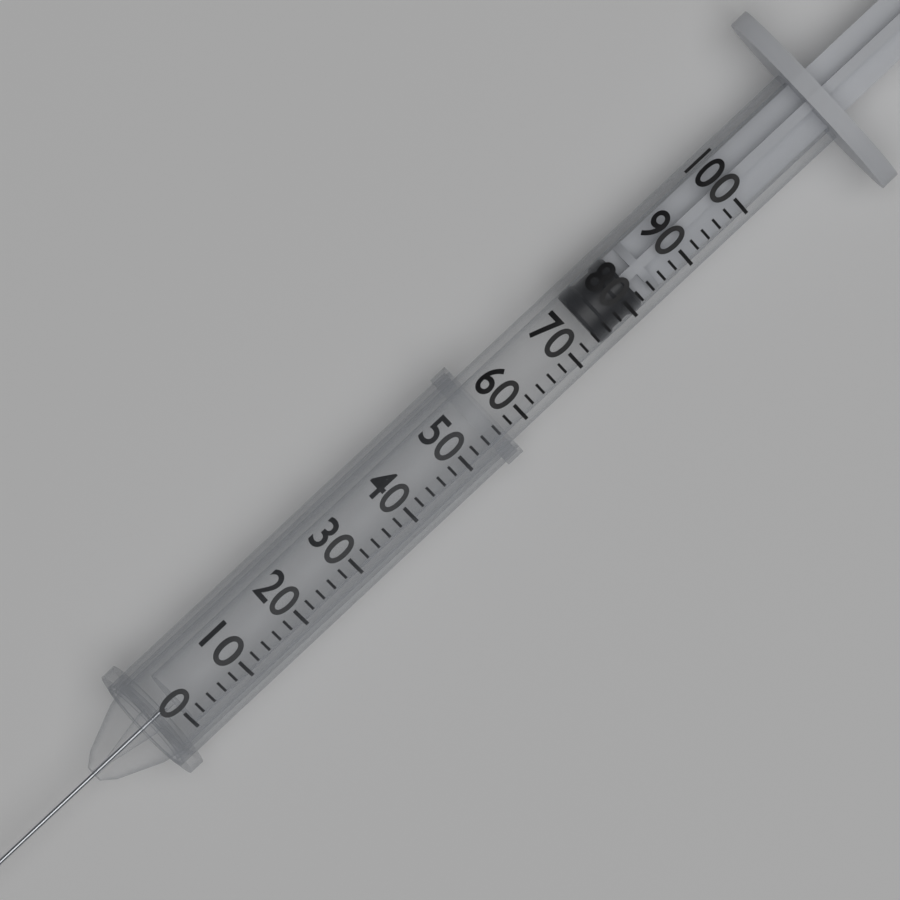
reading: 74 (no unit)
